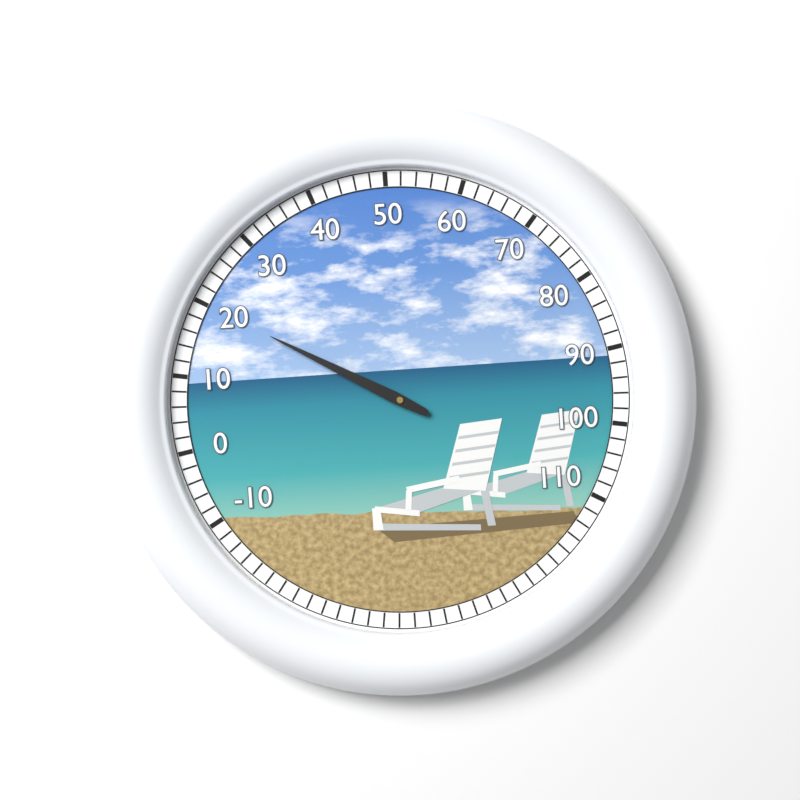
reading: 20 (no unit)
